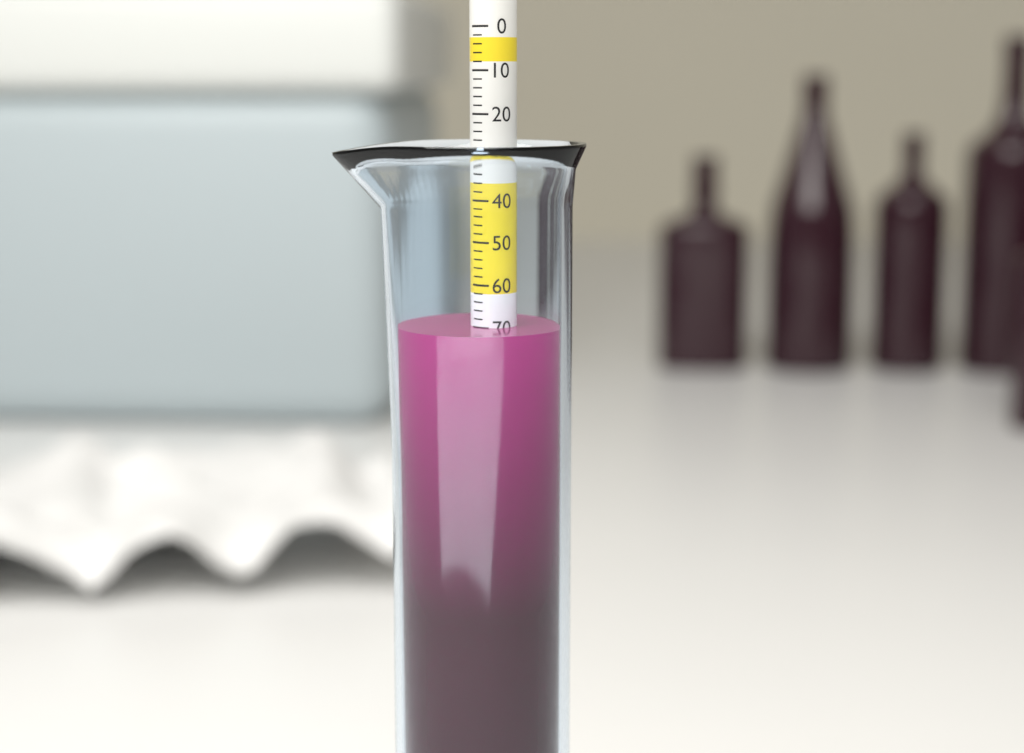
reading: 70 (no unit)
